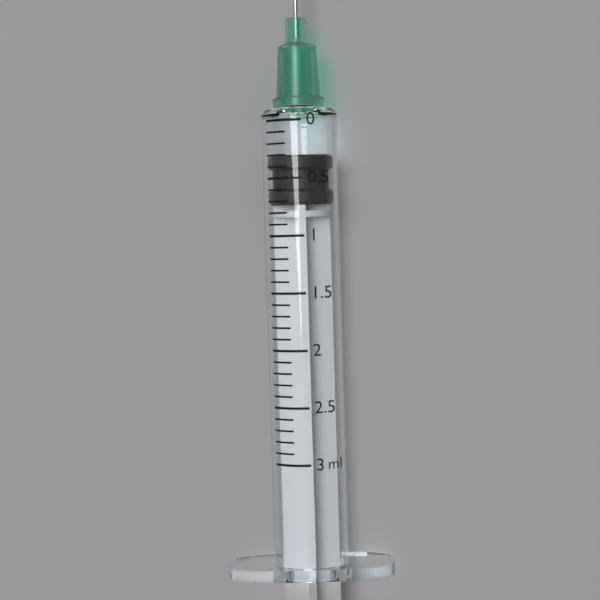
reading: 0.3 ml
